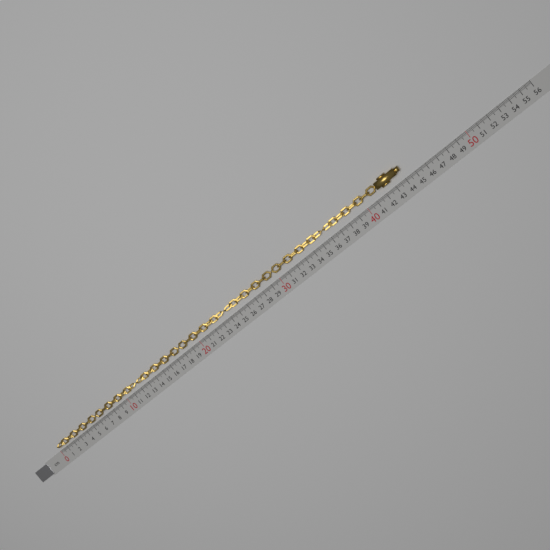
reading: 44.1 cm
